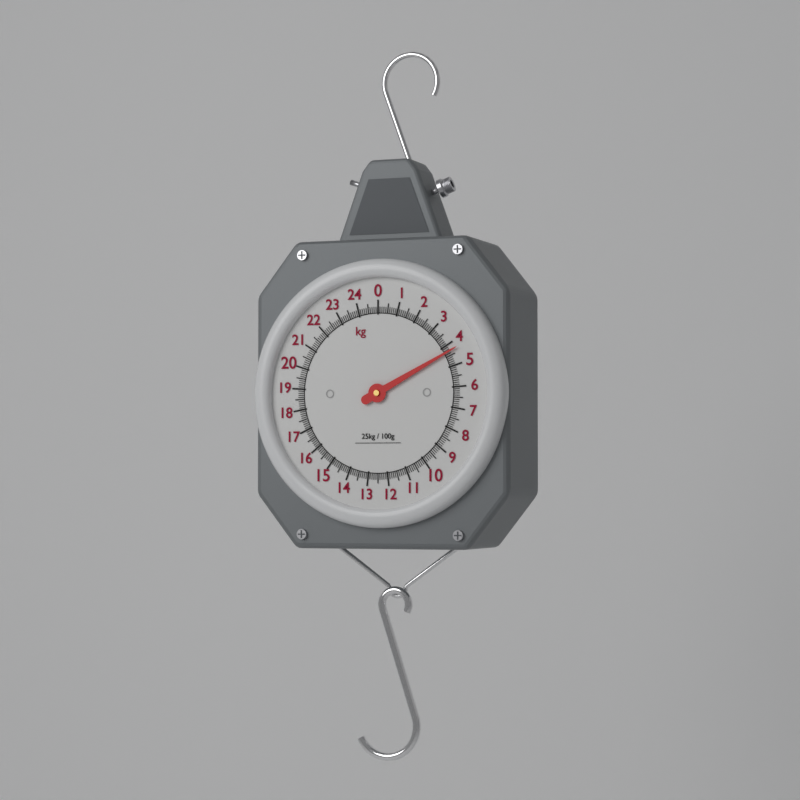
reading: 4.3 kg
